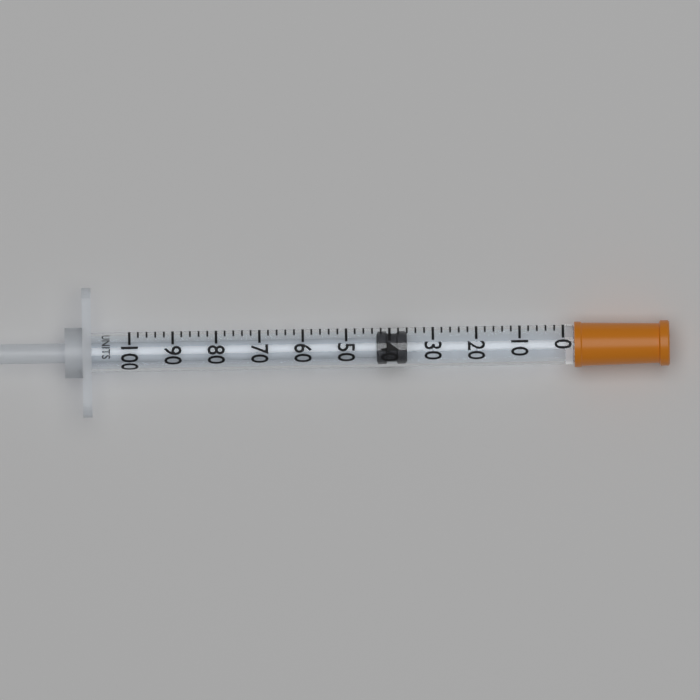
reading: 36 units
